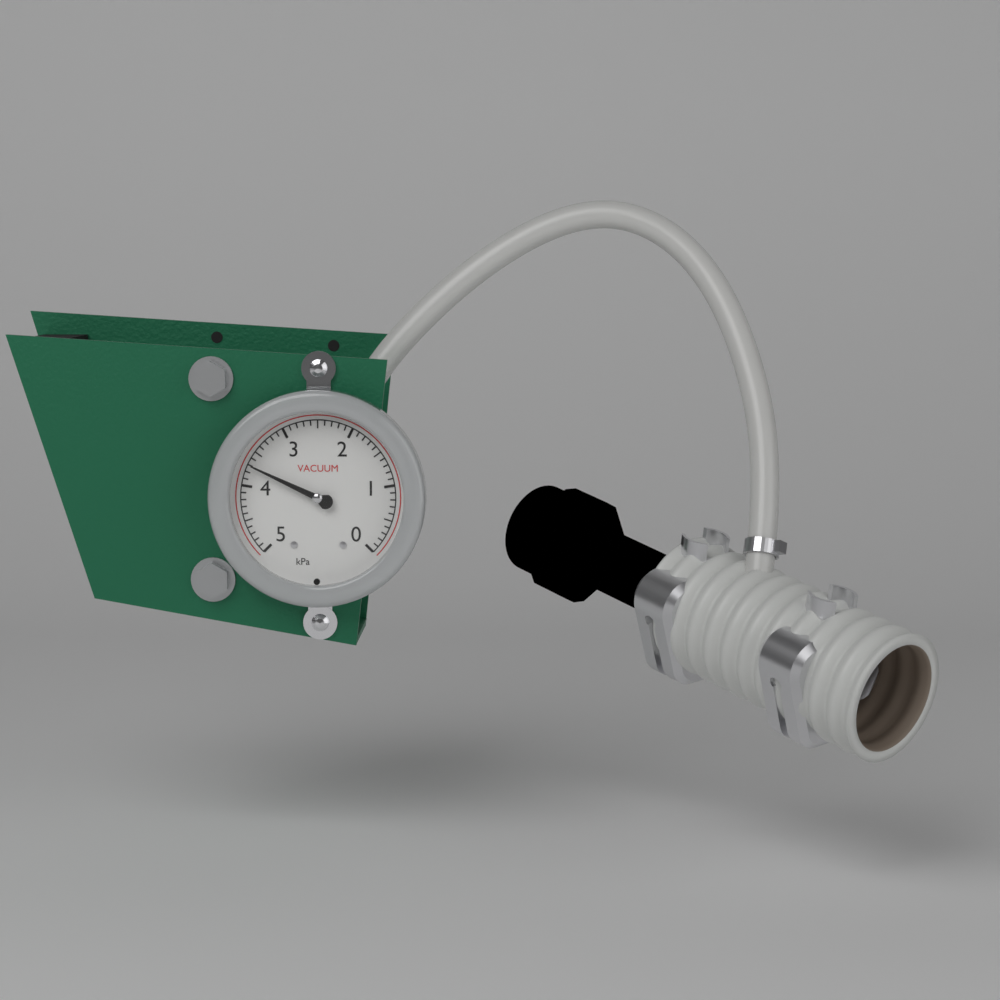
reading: 3.7 kPa
